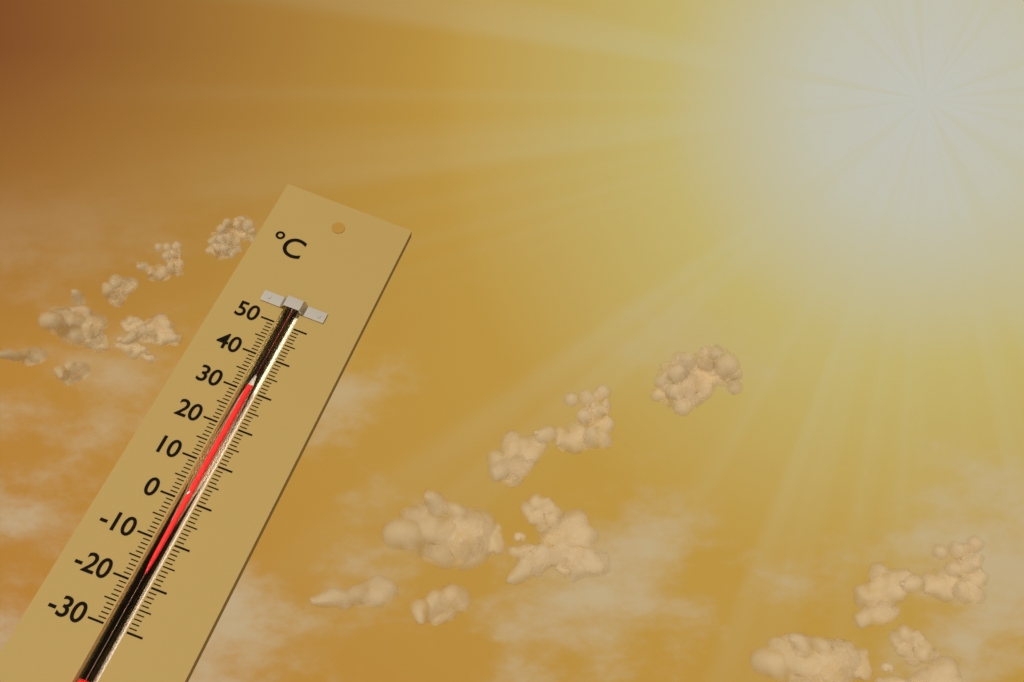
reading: 31 °C
